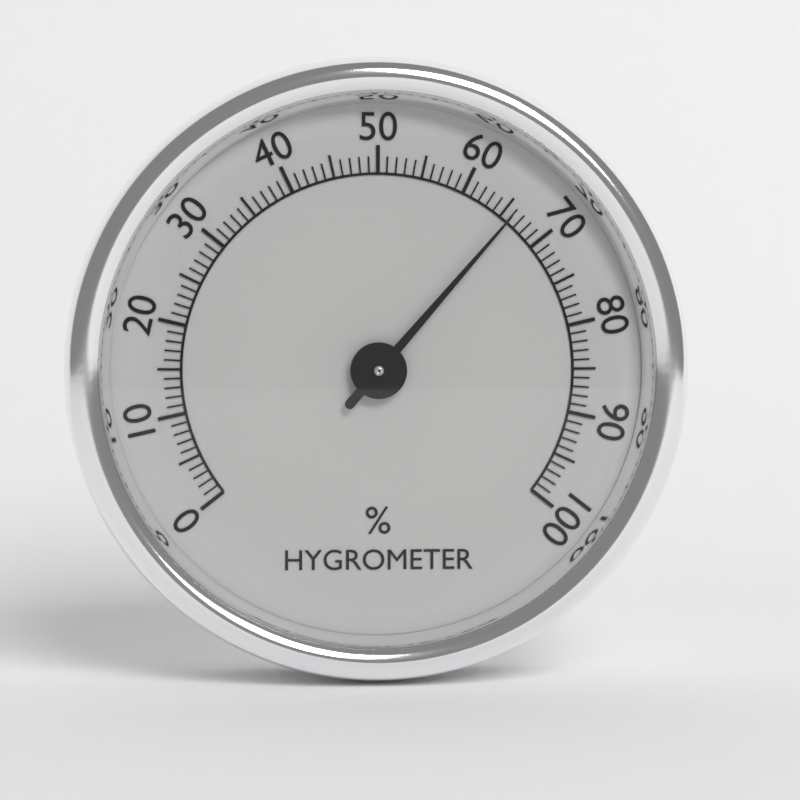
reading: 66 %
